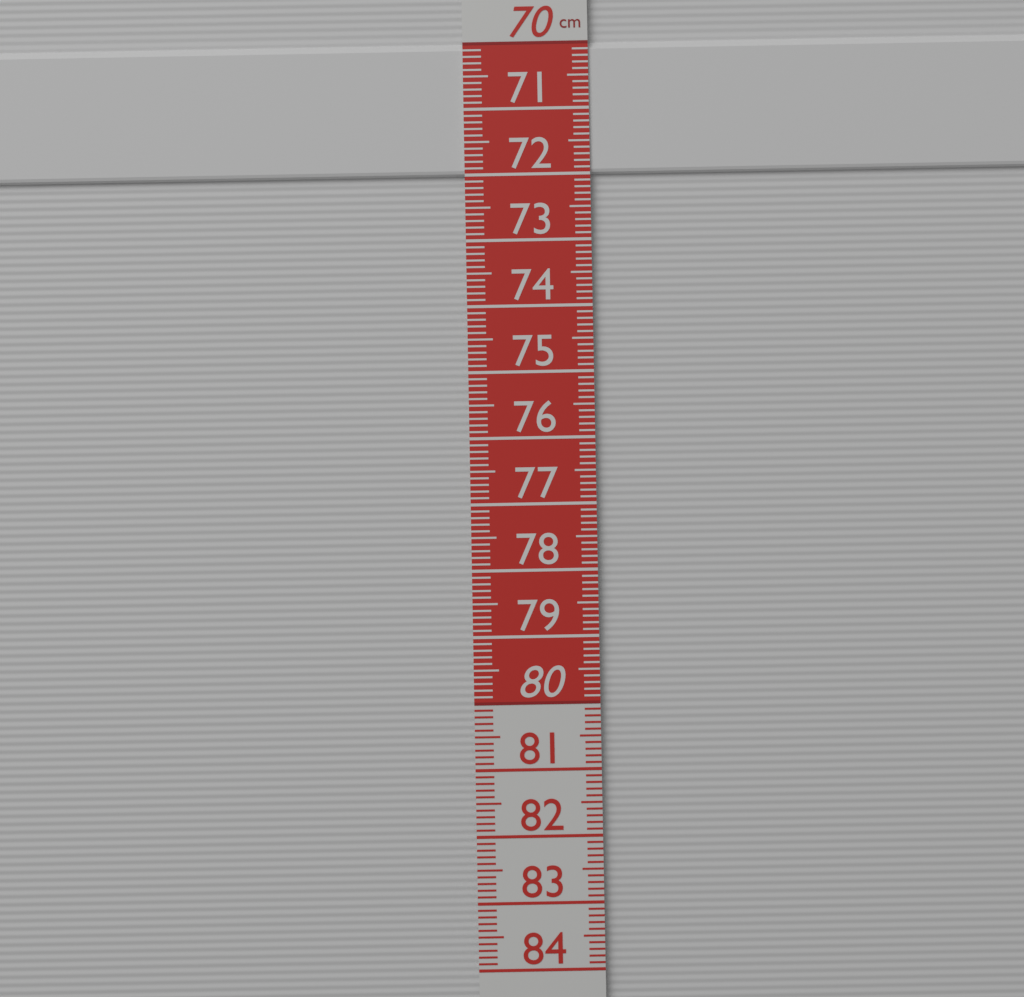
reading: 72.0 cm
